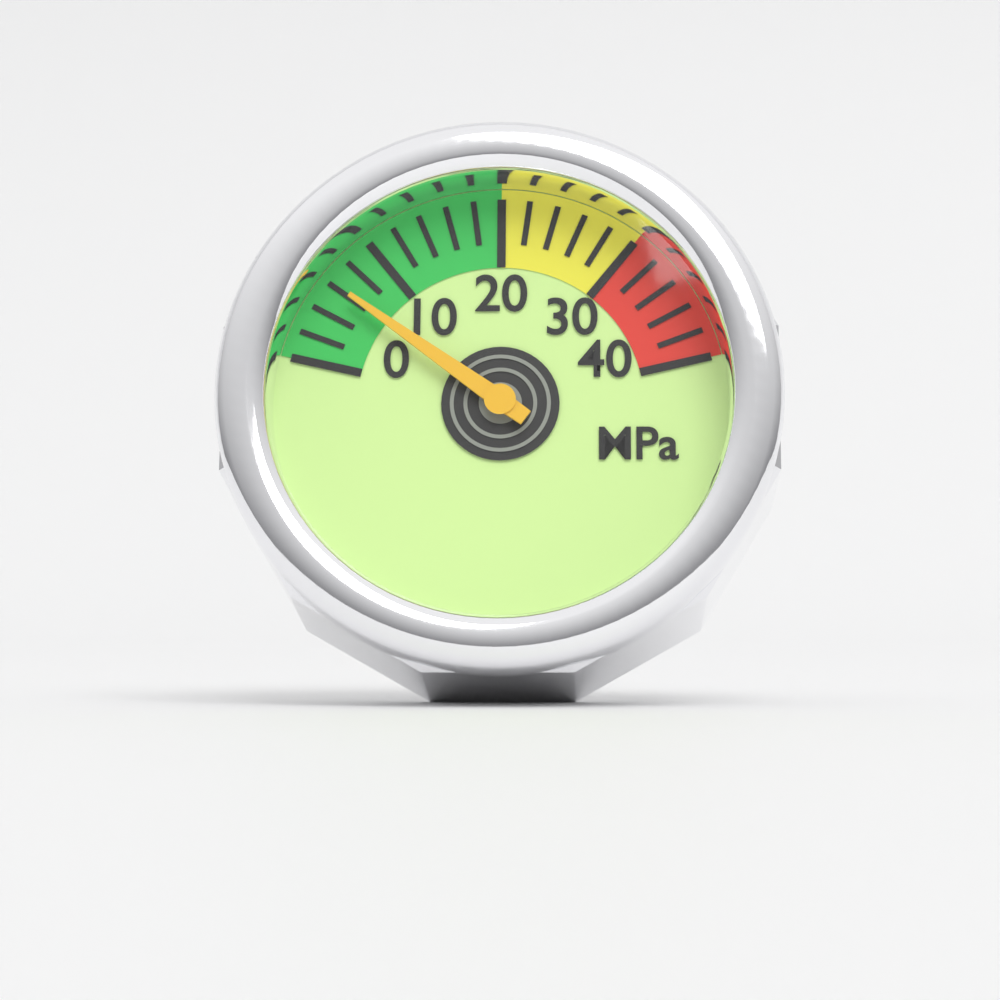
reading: 6 MPa
